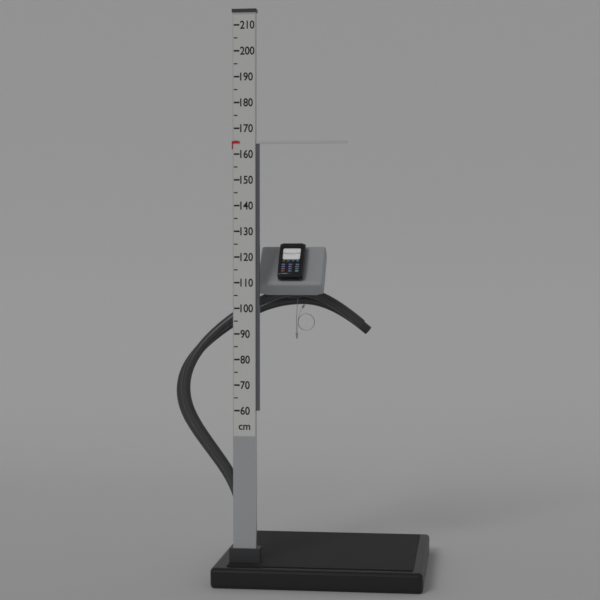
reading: 165 cm
